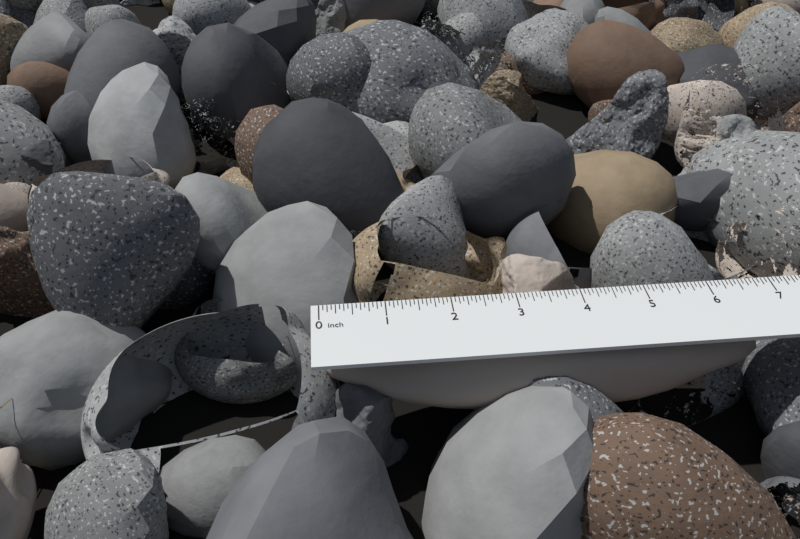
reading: 6.7500 in
